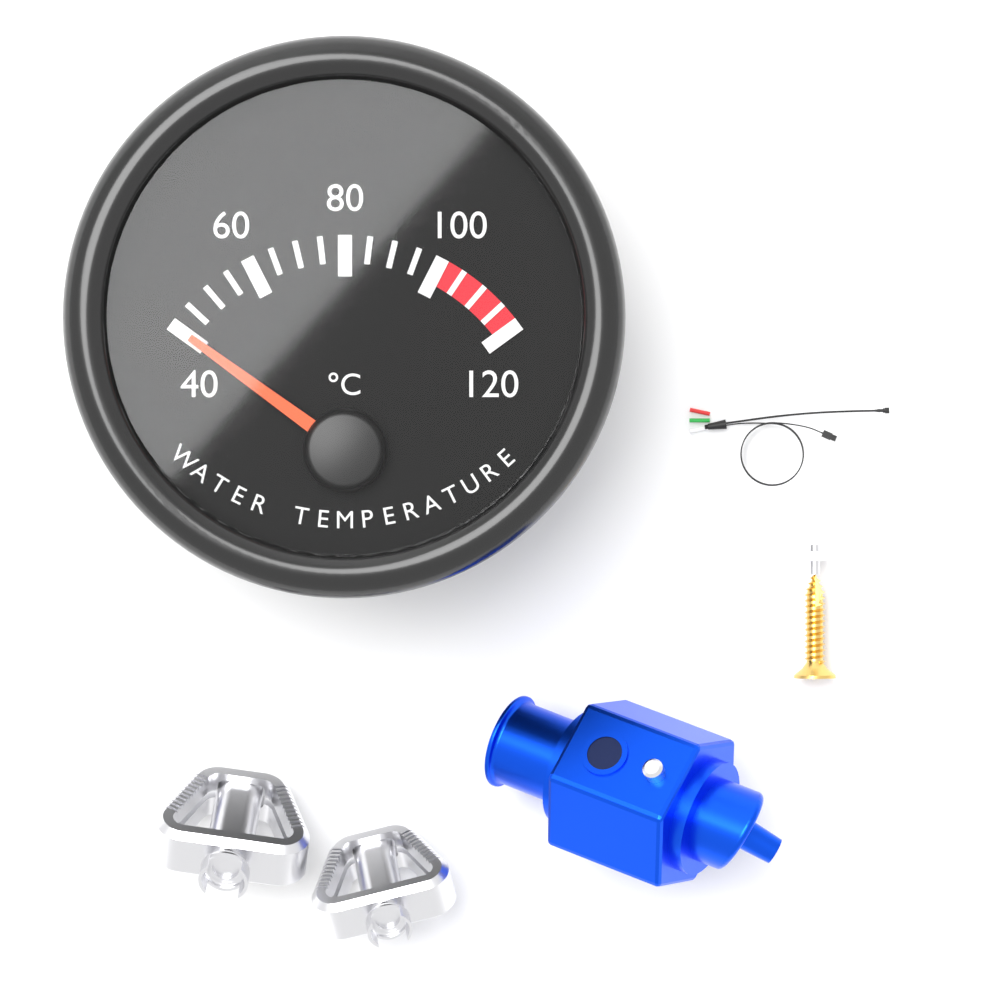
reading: 40 °C
